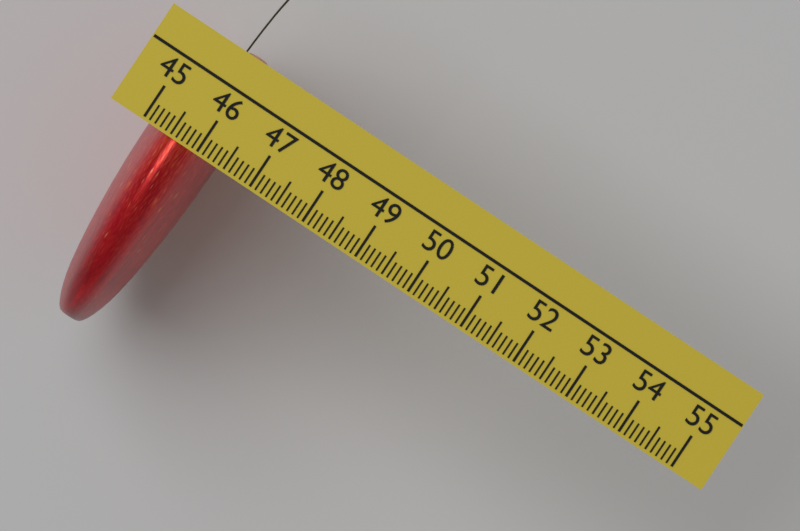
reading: 46.3 (no unit)
